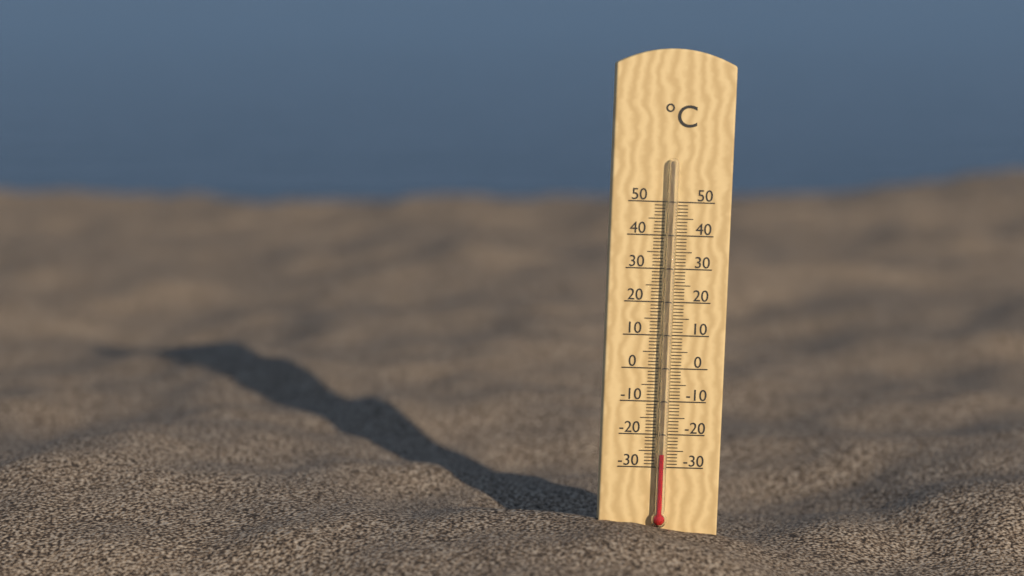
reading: -26 °C
